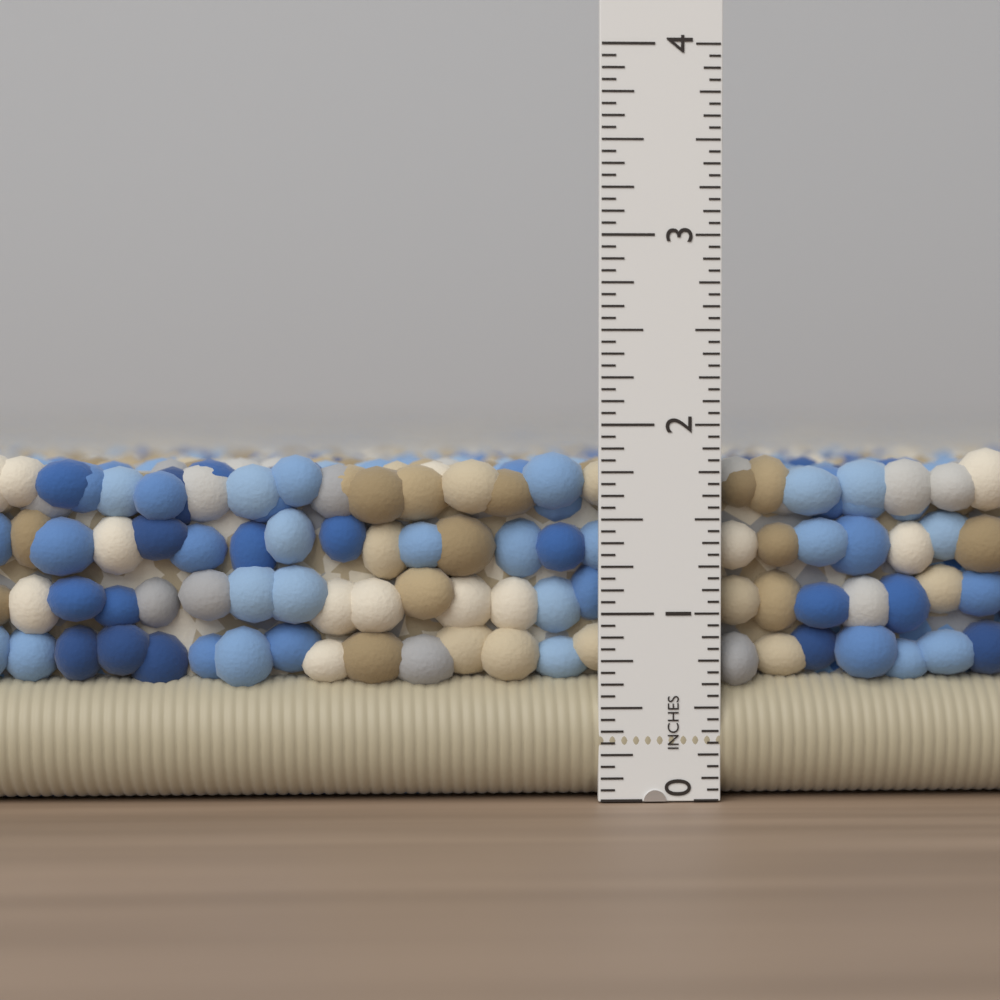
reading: 1.8750 in
